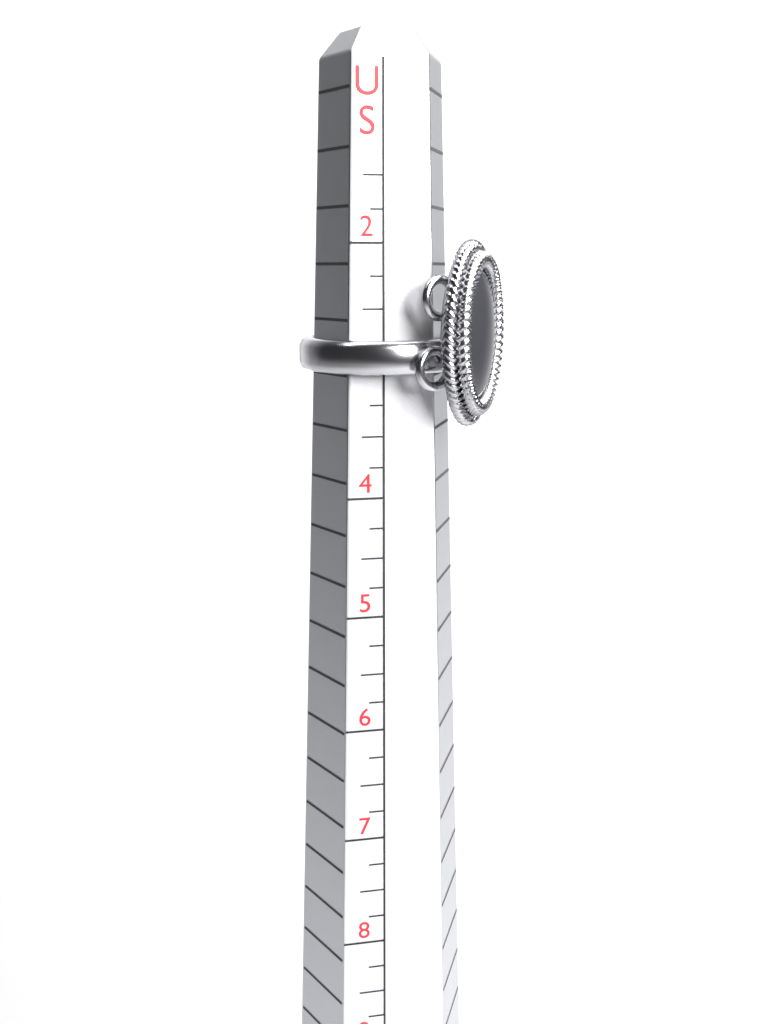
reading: 3.00 US
